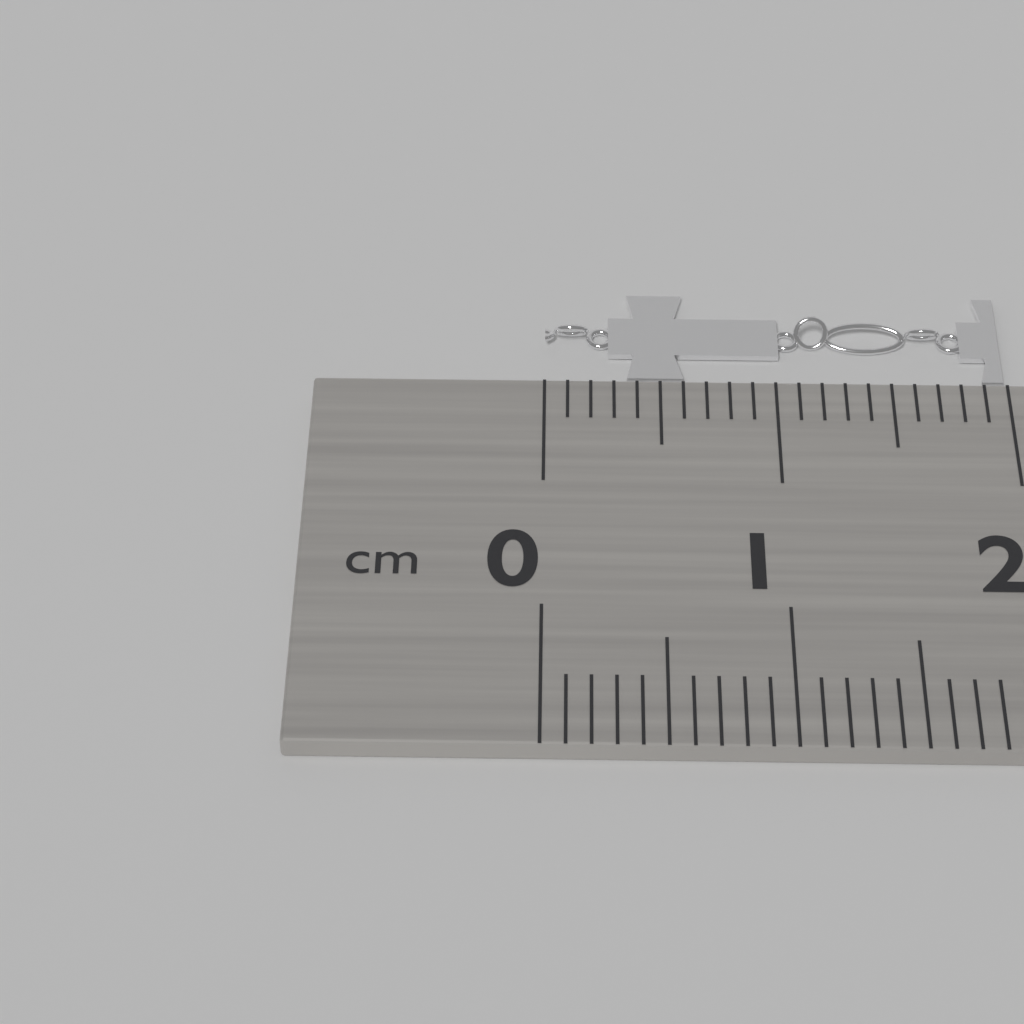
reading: 2.0 cm
